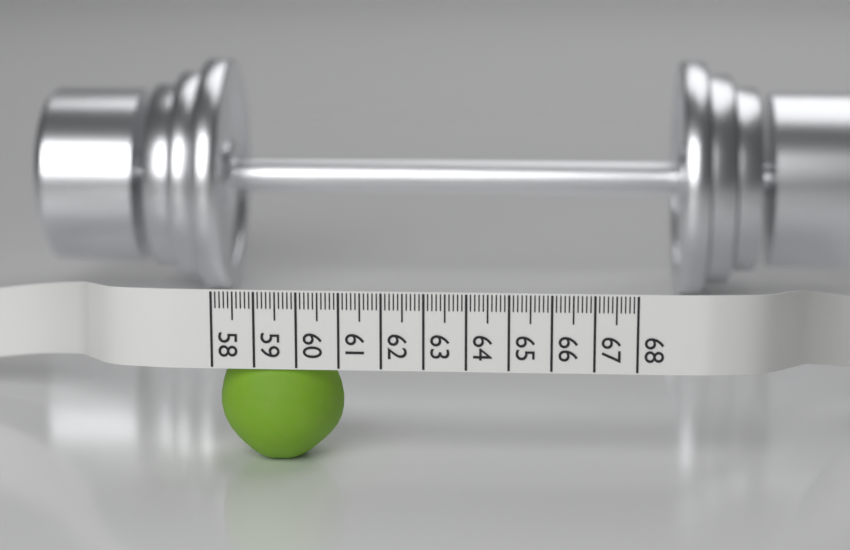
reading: 61.0 (no unit)
